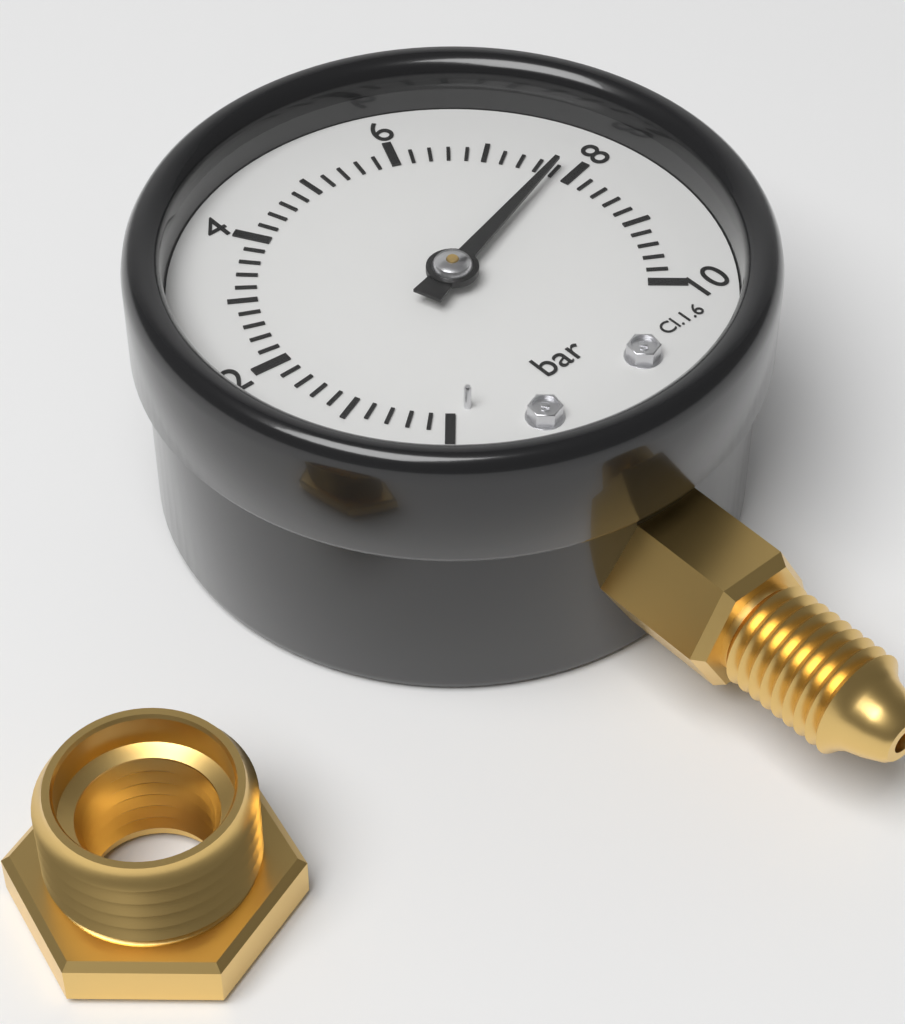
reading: 7.8 bar
